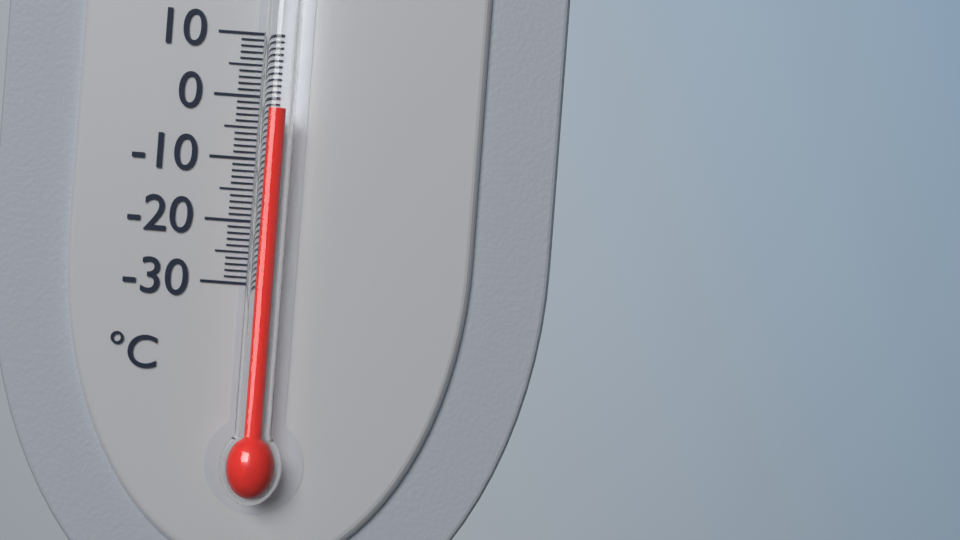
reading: -2 °C
